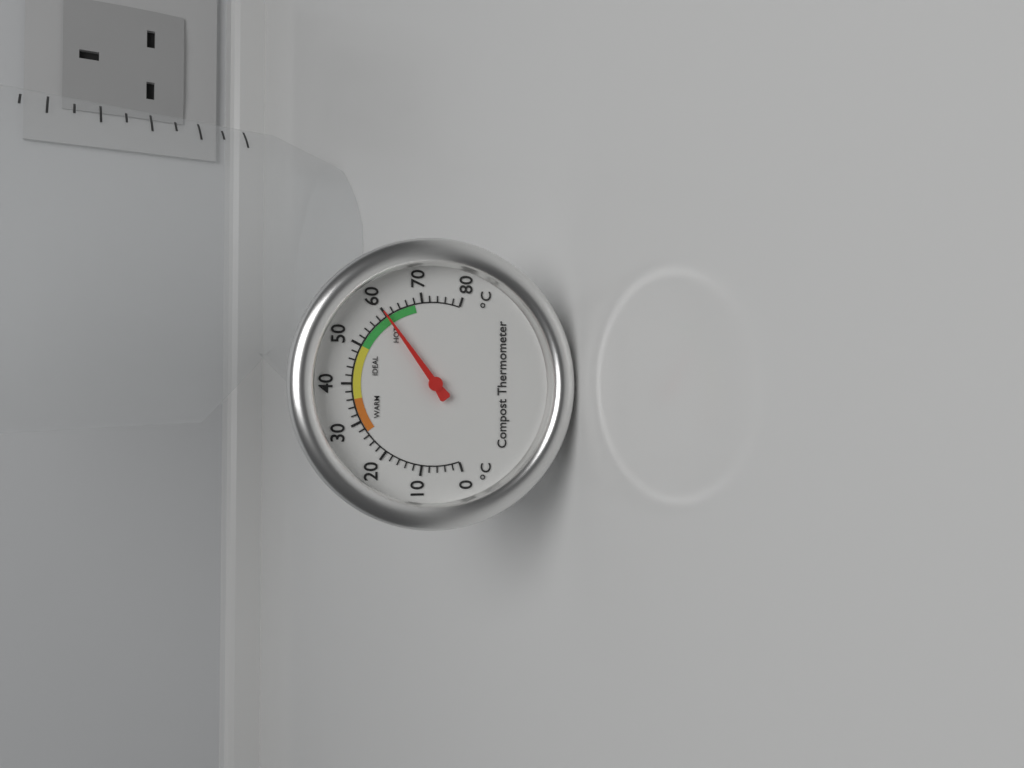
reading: 60 °C
